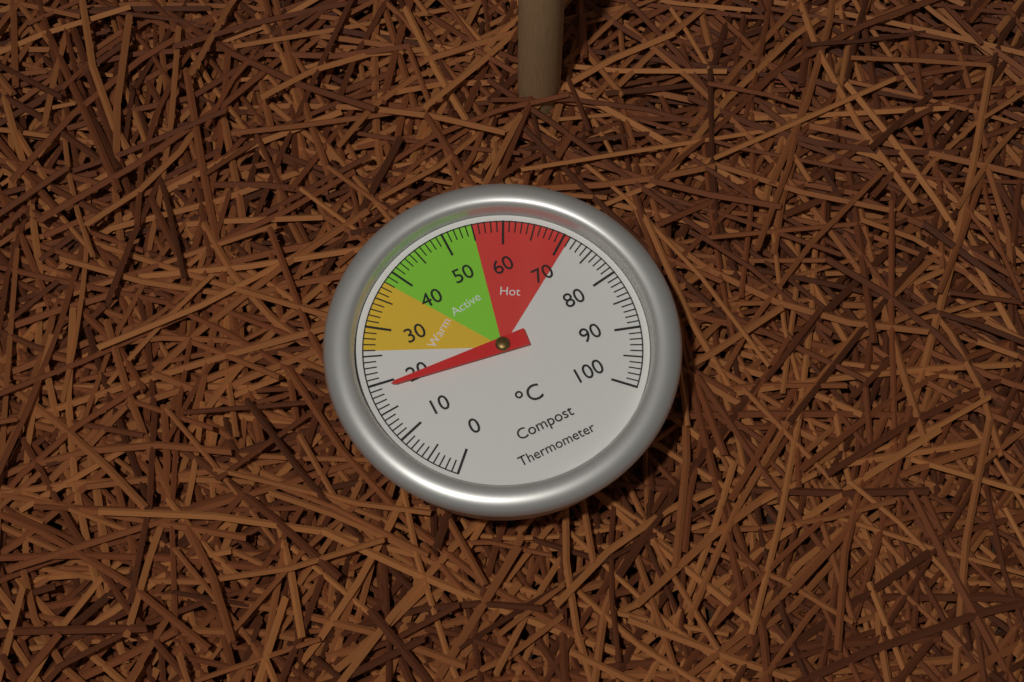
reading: 19 °C
